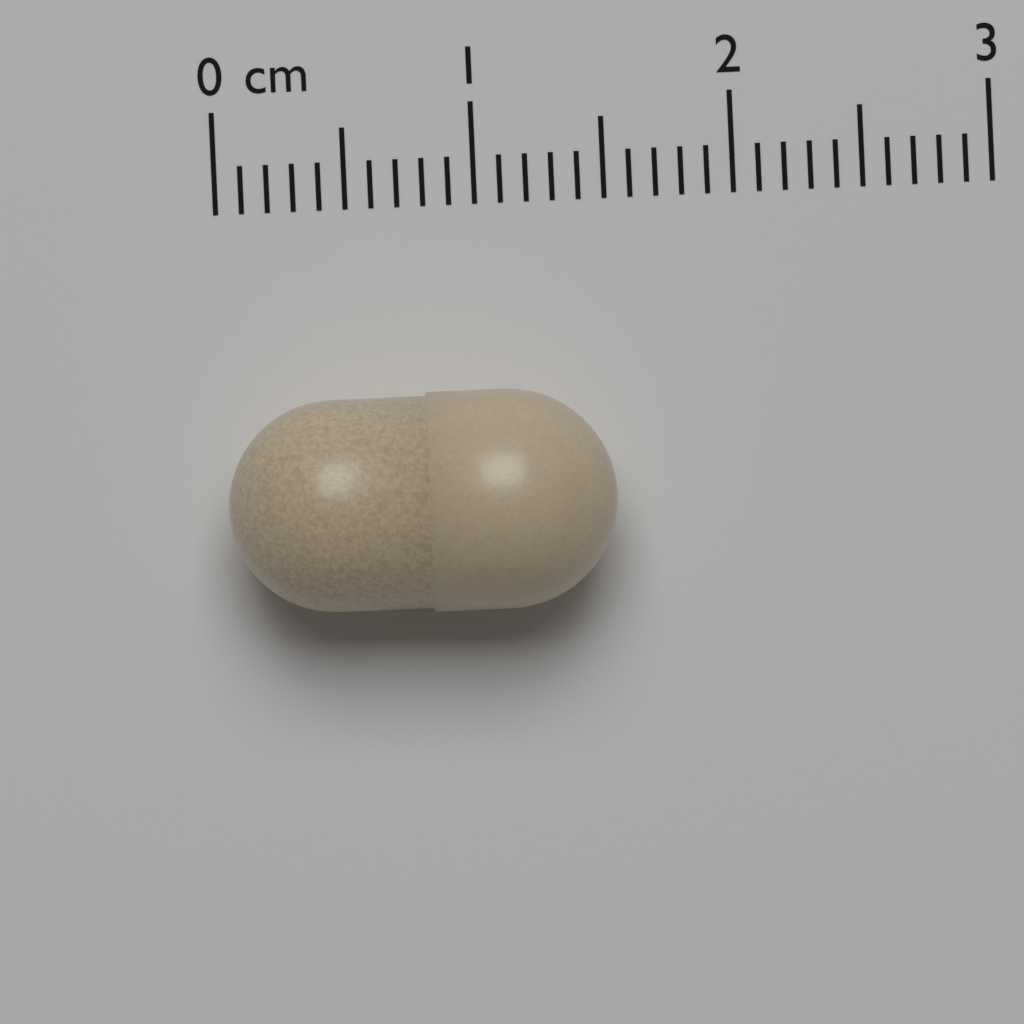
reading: 1.5 cm
